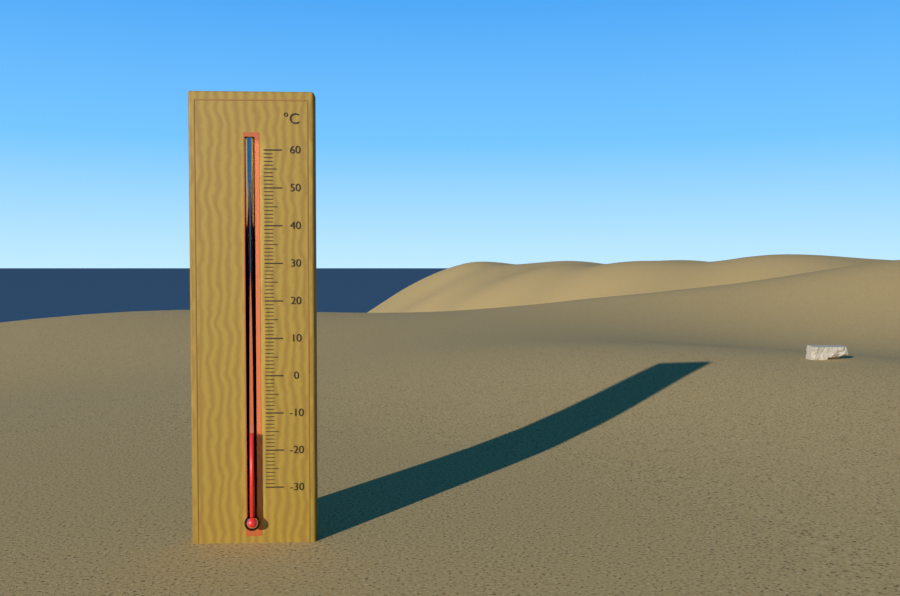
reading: -15 °C
